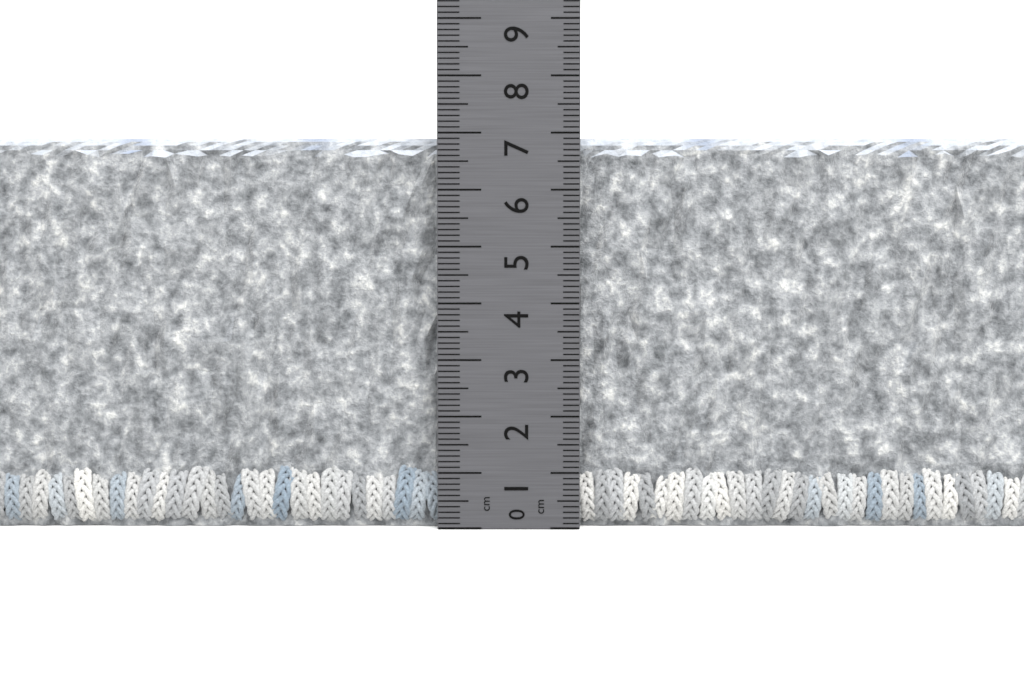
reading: 6.9 cm
